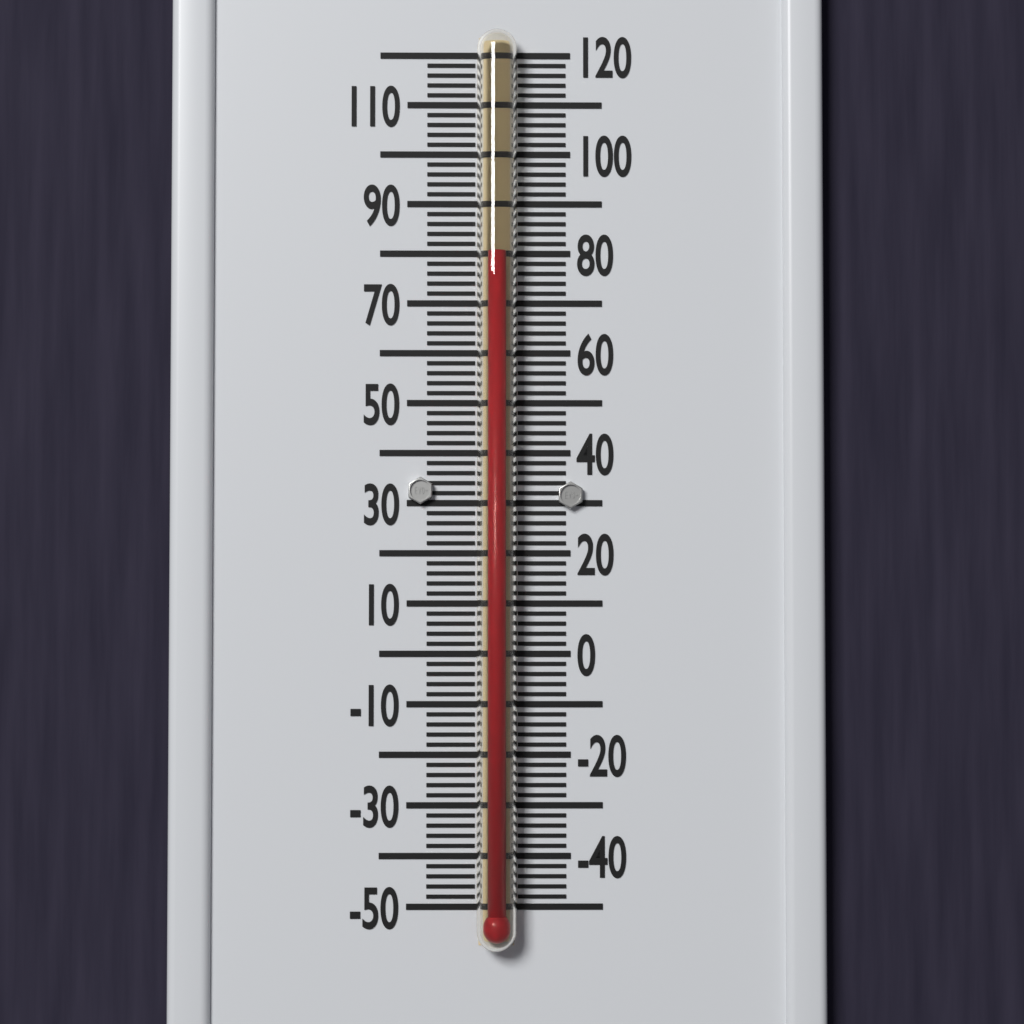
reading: 80 °F
